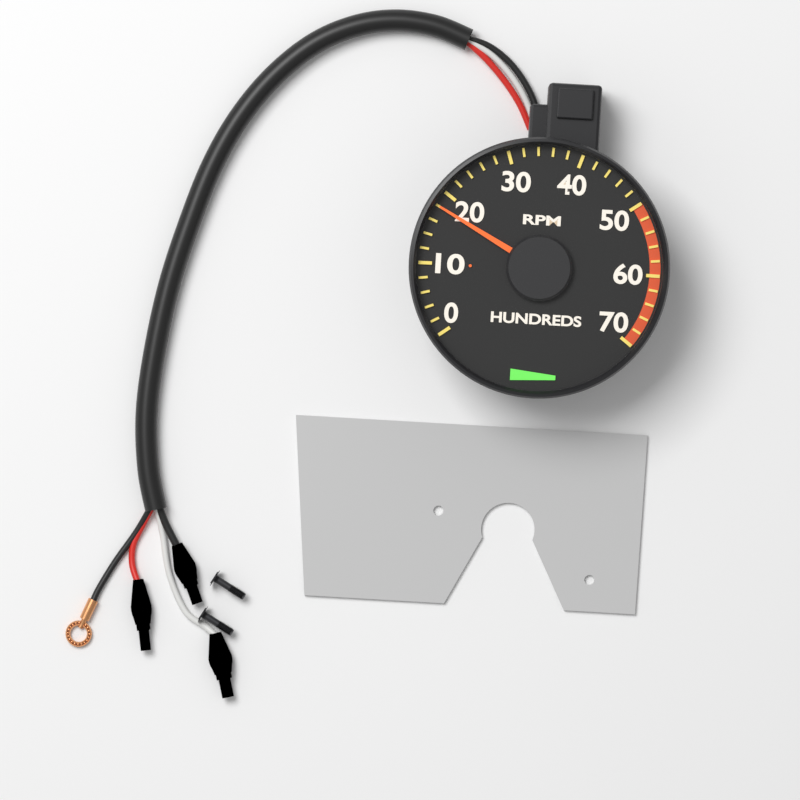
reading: 1800 RPM
